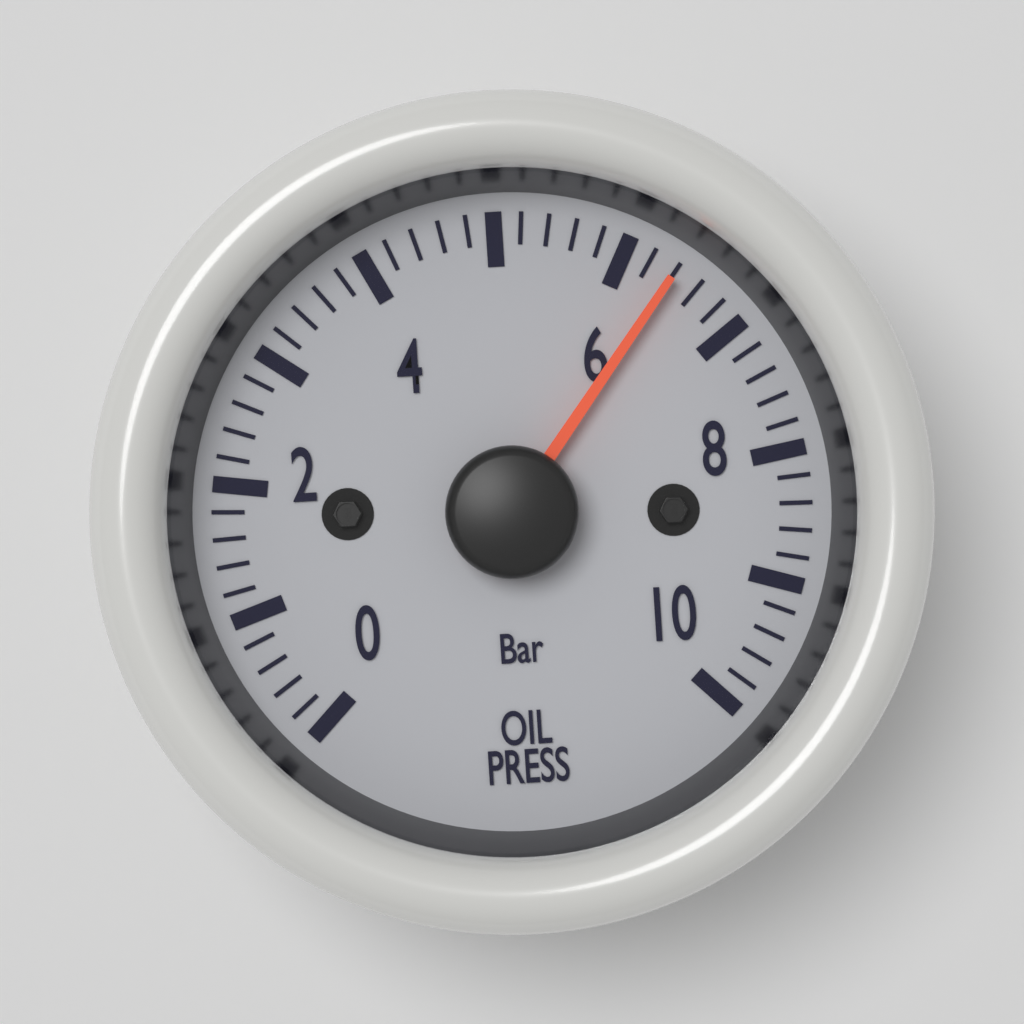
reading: 6.4 bar
